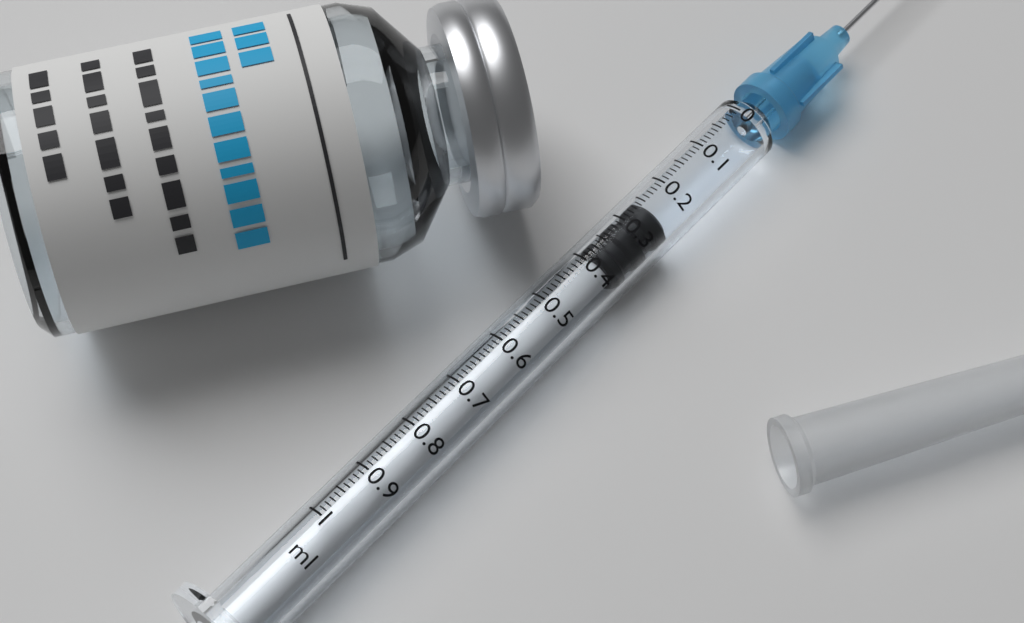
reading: 0.25 ml
